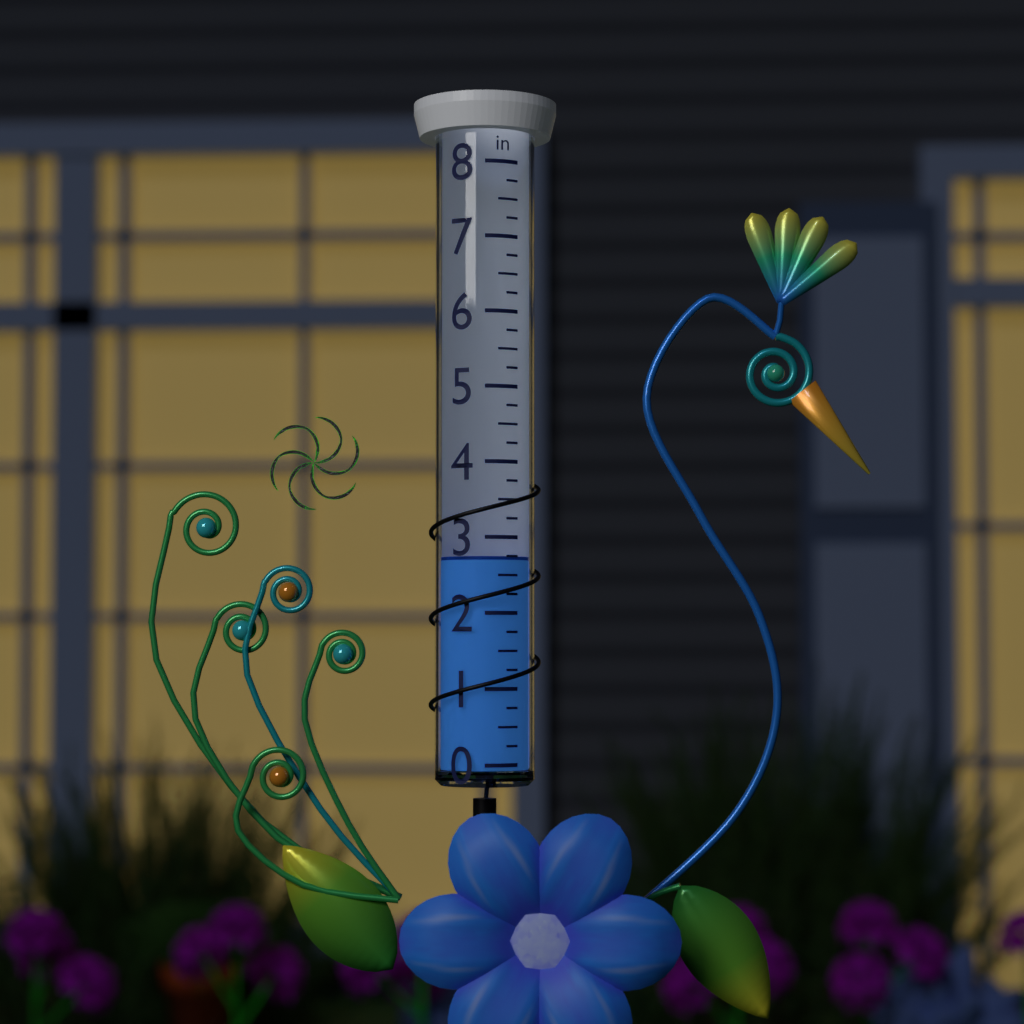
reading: 2.75 in
